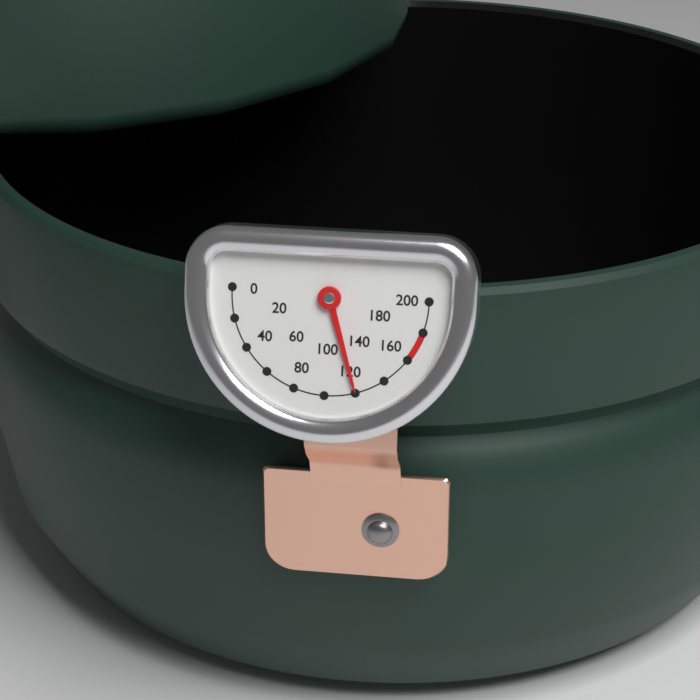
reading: 120 (no unit)
